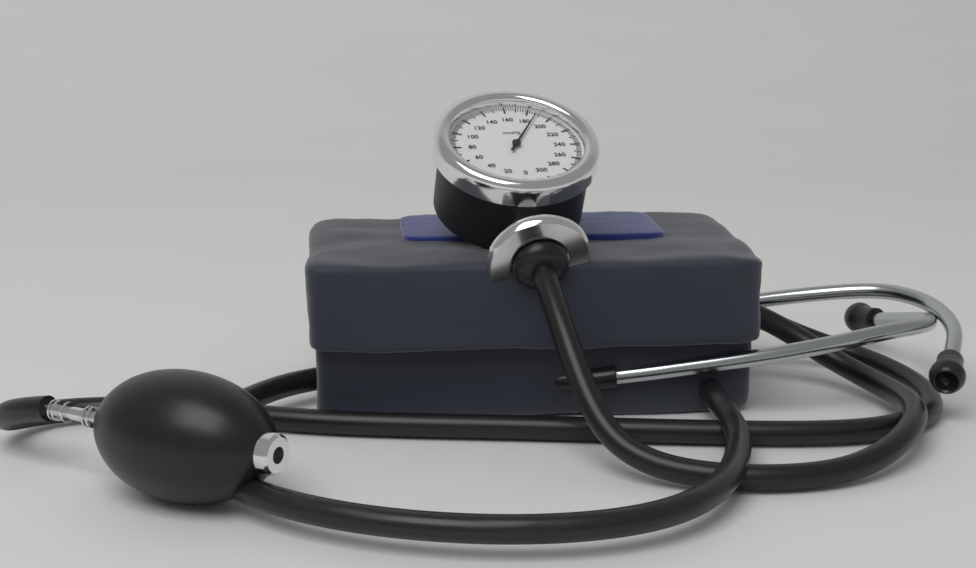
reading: 188 mmHg
